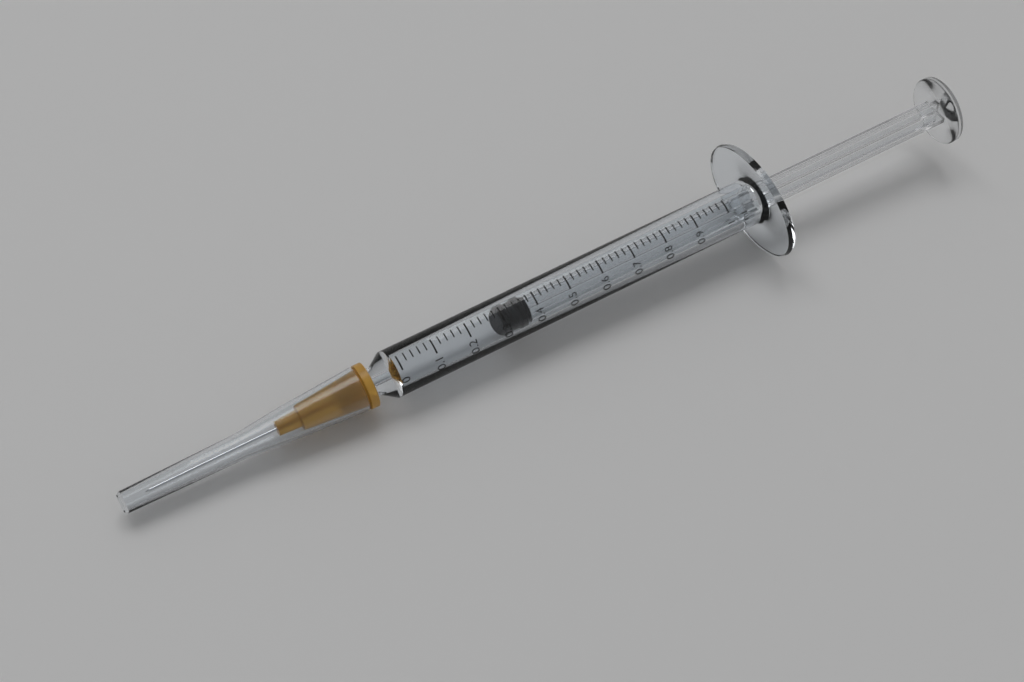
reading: 0.30 ml
